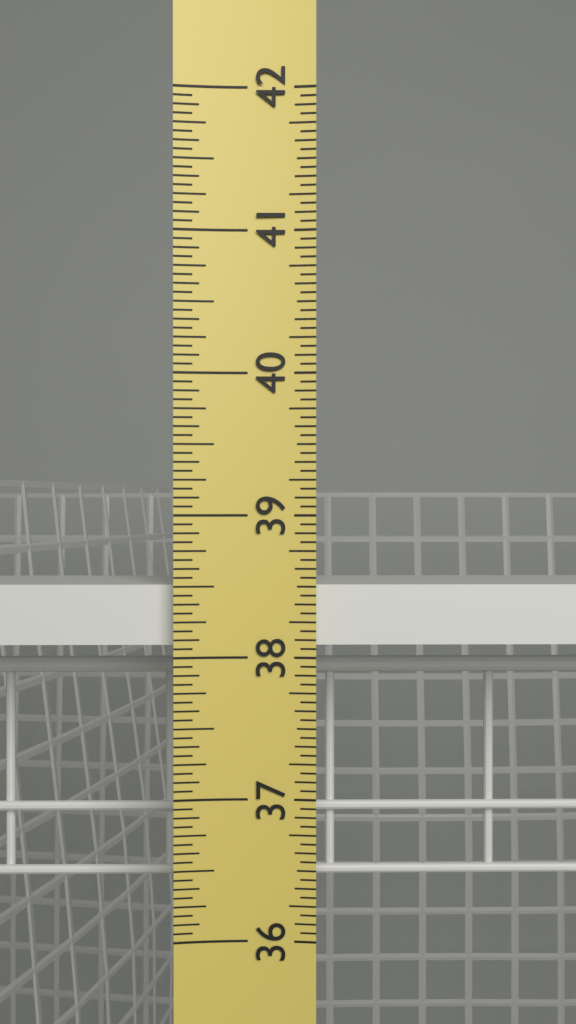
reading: 38.5000 in
